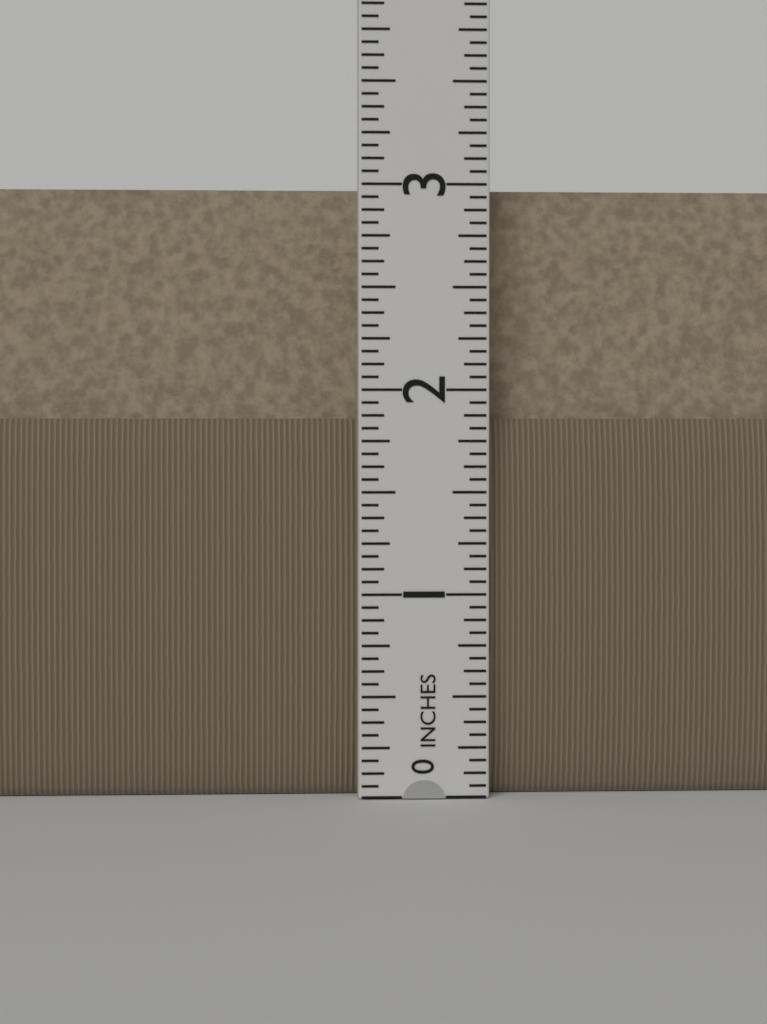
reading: 3.0000 in
